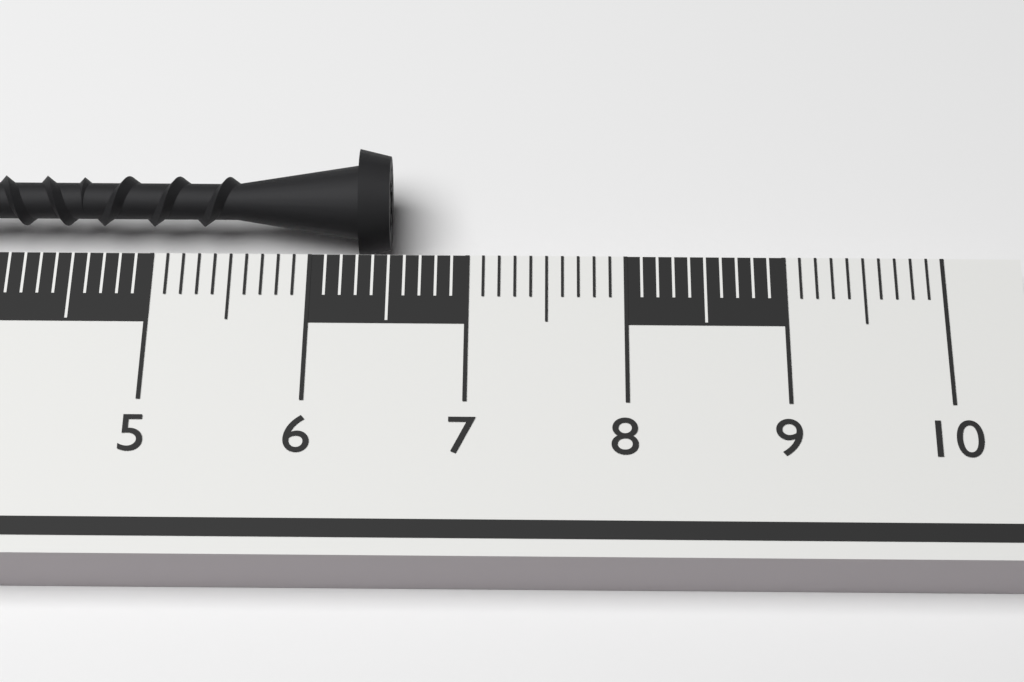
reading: 6.5 cm
